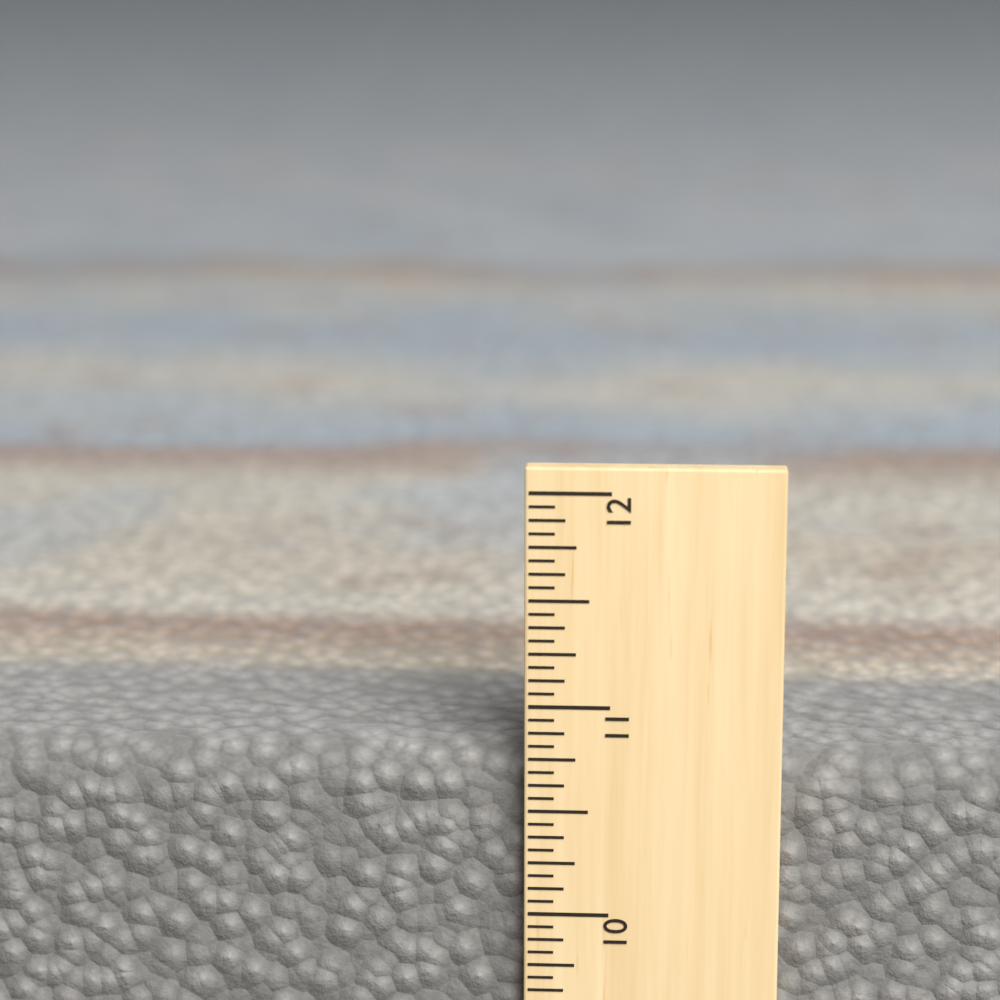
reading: 10.7500 in
